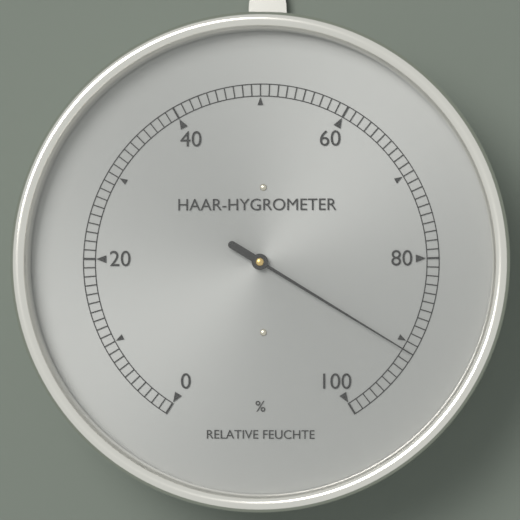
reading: 91 %
